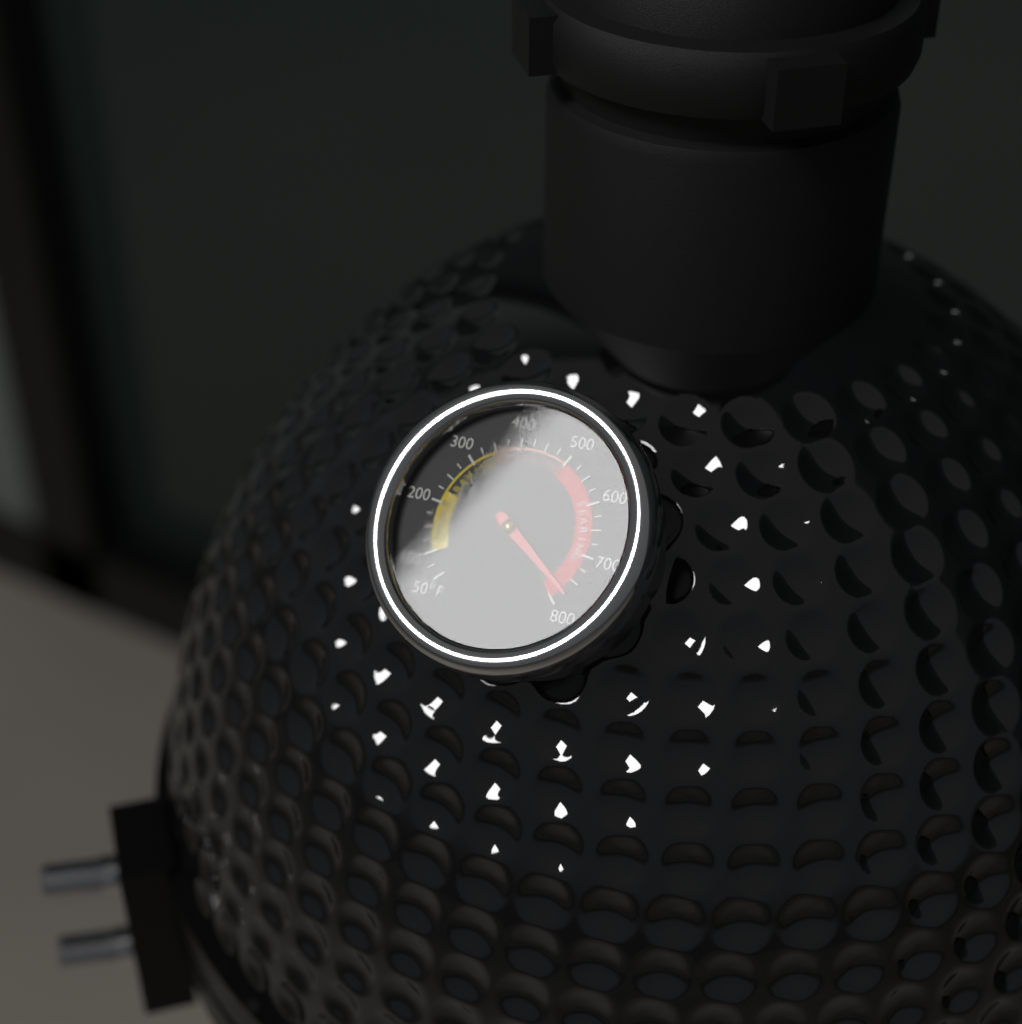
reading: 775 °F
